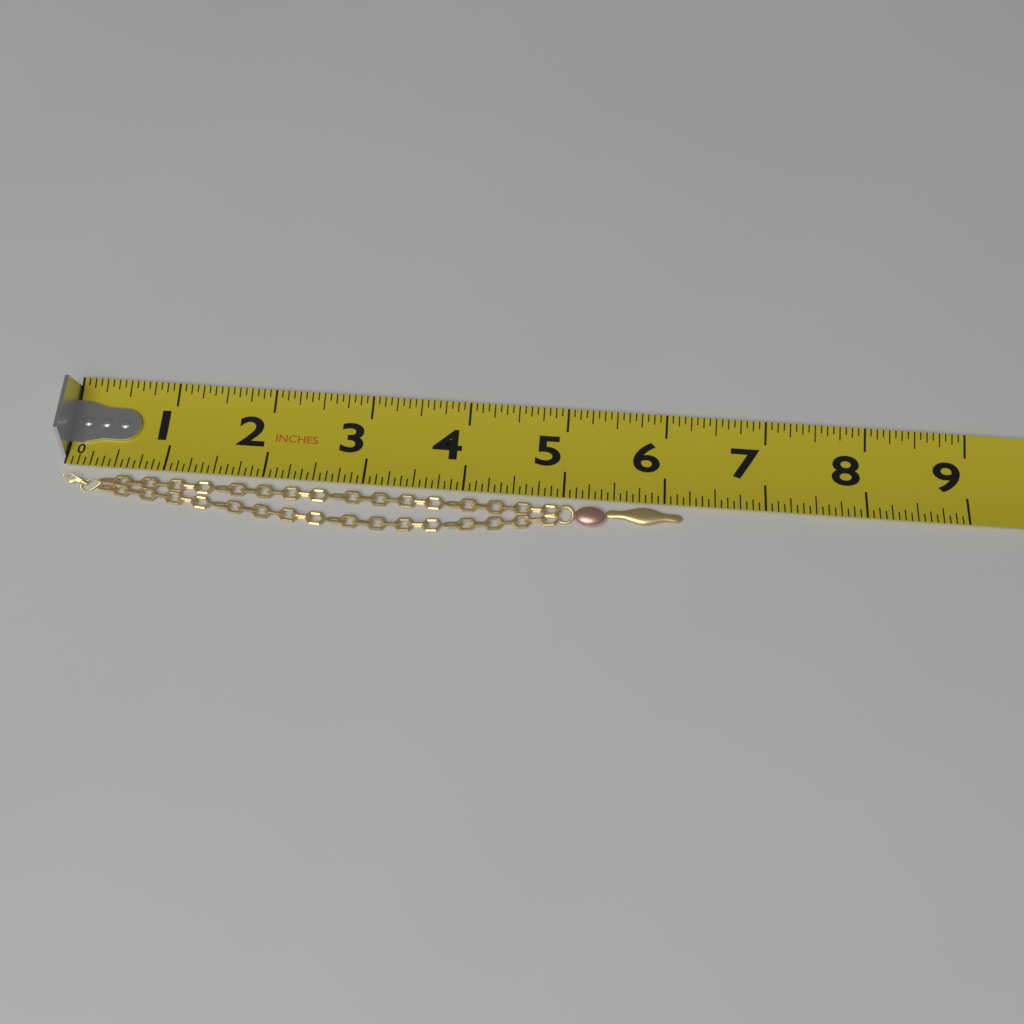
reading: 6.1875 in
